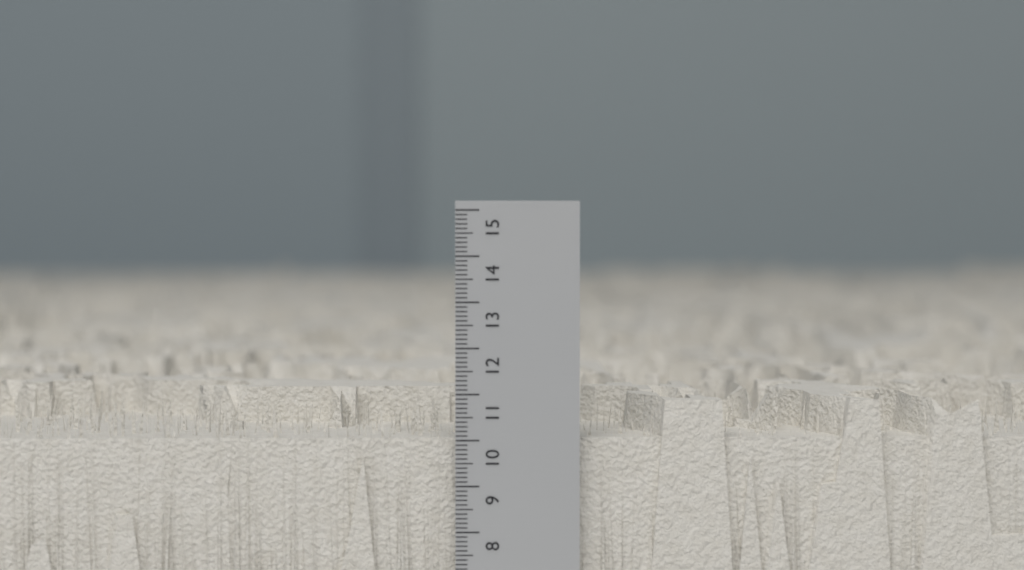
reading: 10.9 cm
